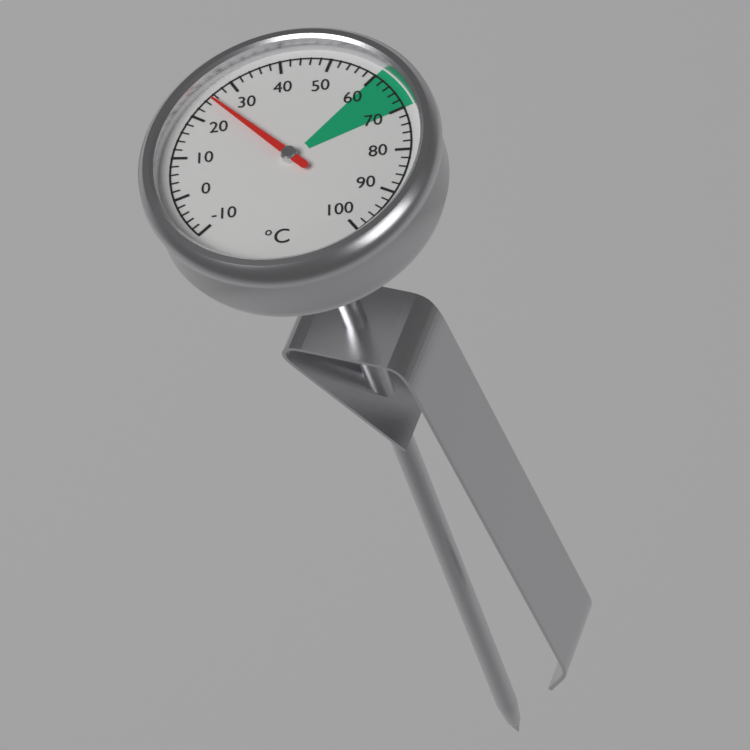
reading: 25 °C
